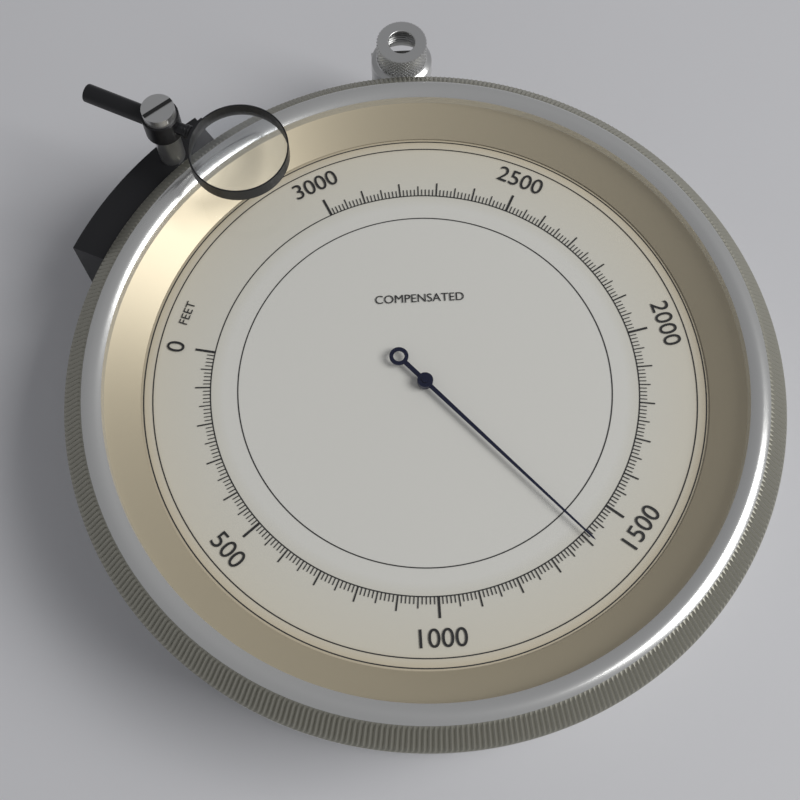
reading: 1410 feet
